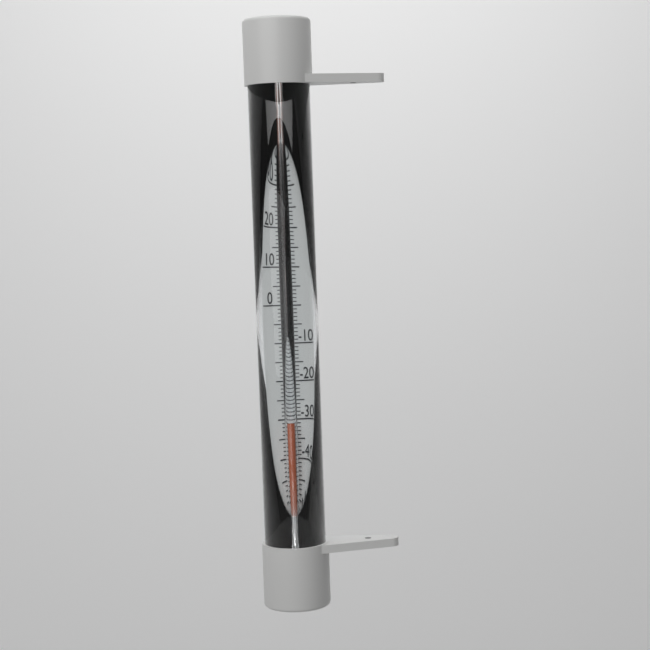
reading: -32 °C
